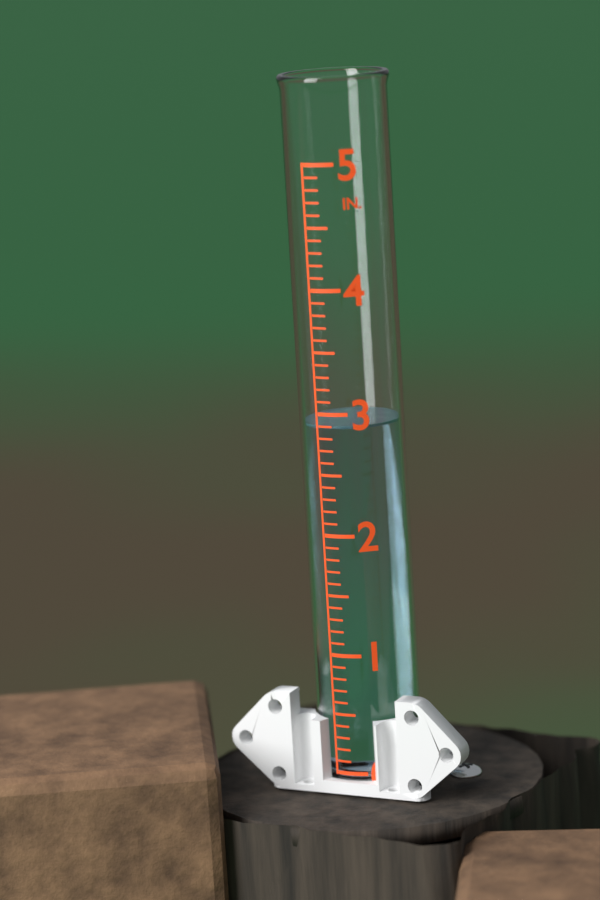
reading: 2.9 in
